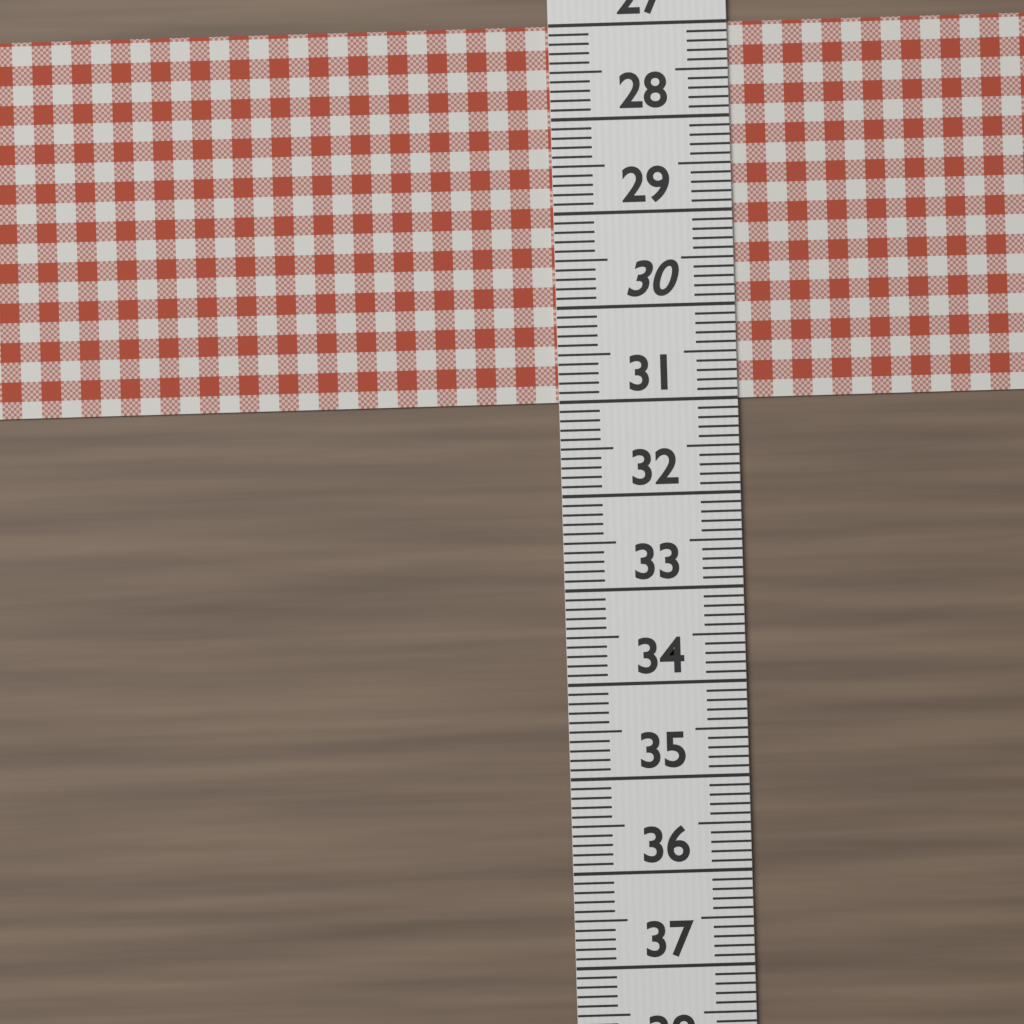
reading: 31.0 (no unit)
